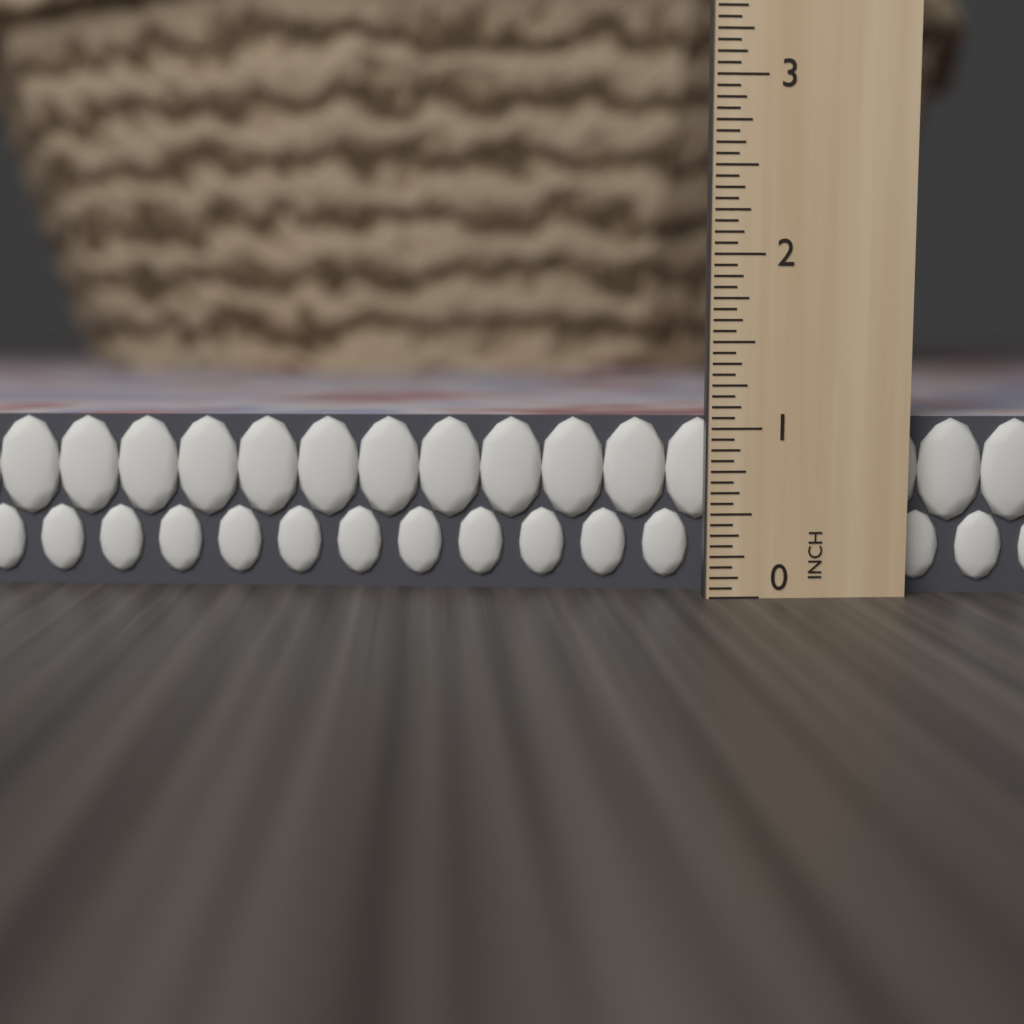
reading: 1.0625 in
